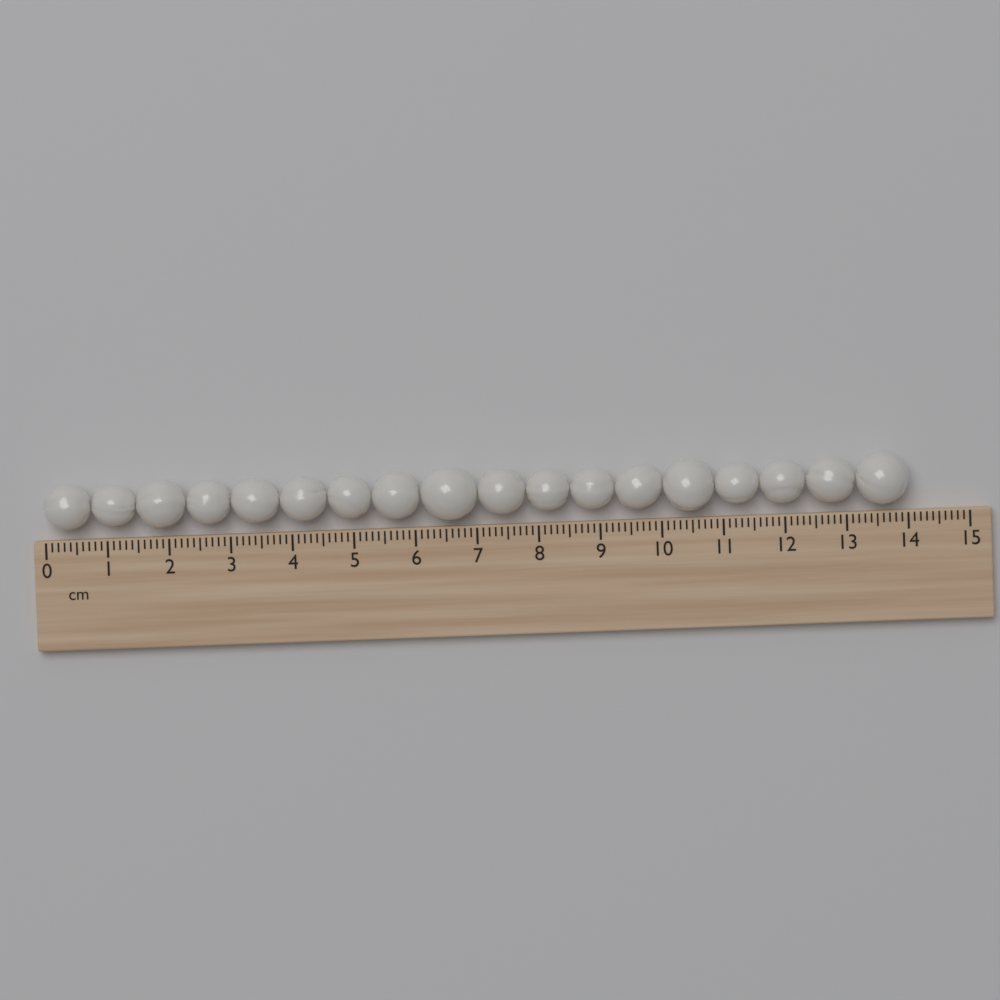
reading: 14.0 cm
